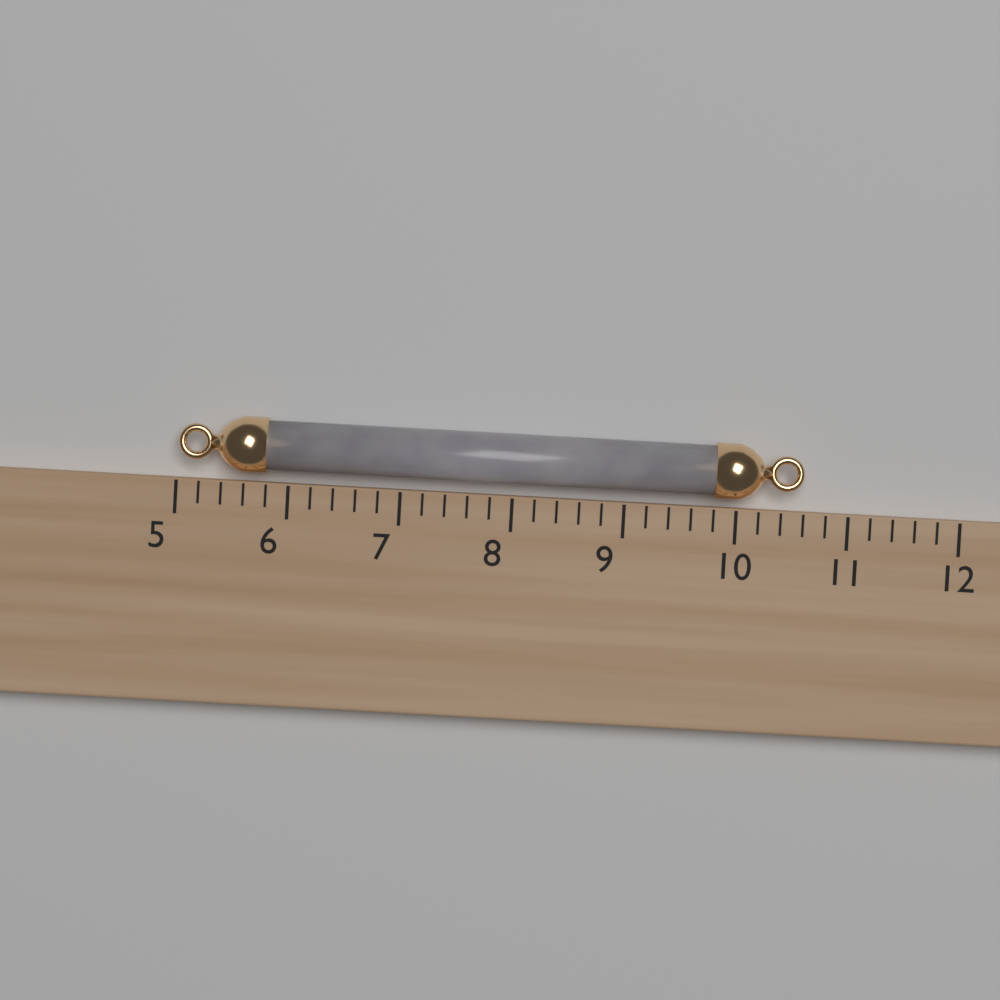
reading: 10.6 (no unit)
